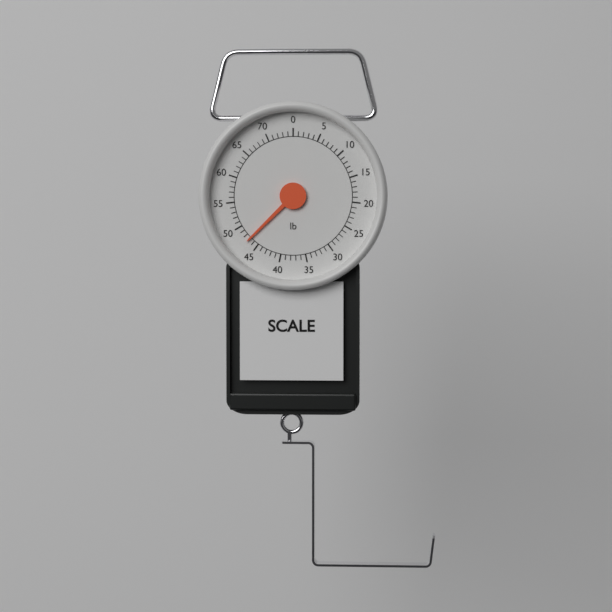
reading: 47 lb
